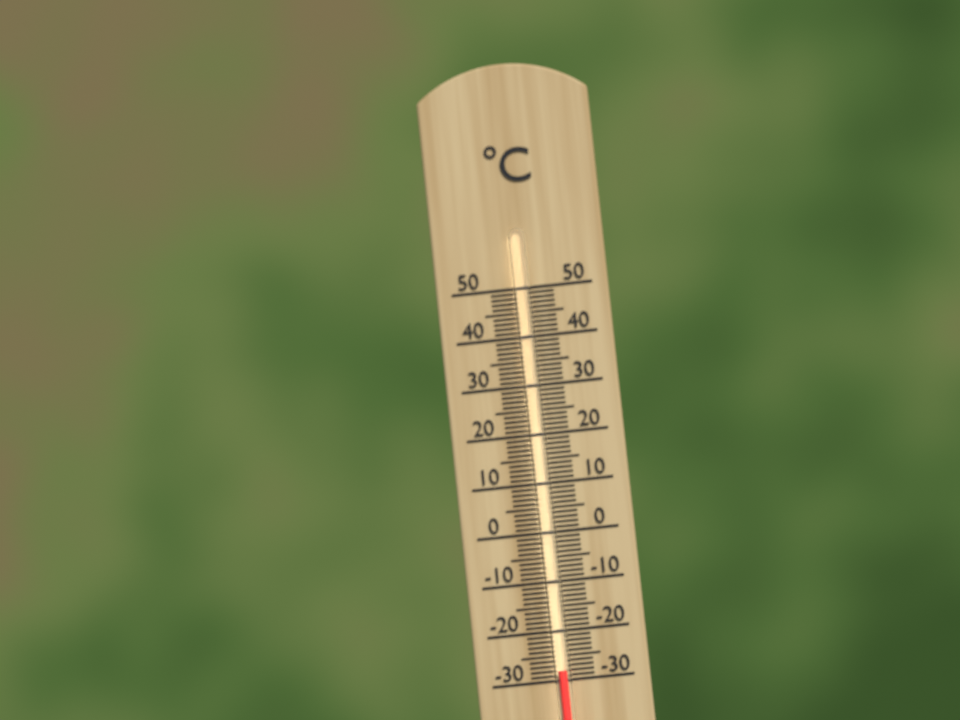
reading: -28 °C
